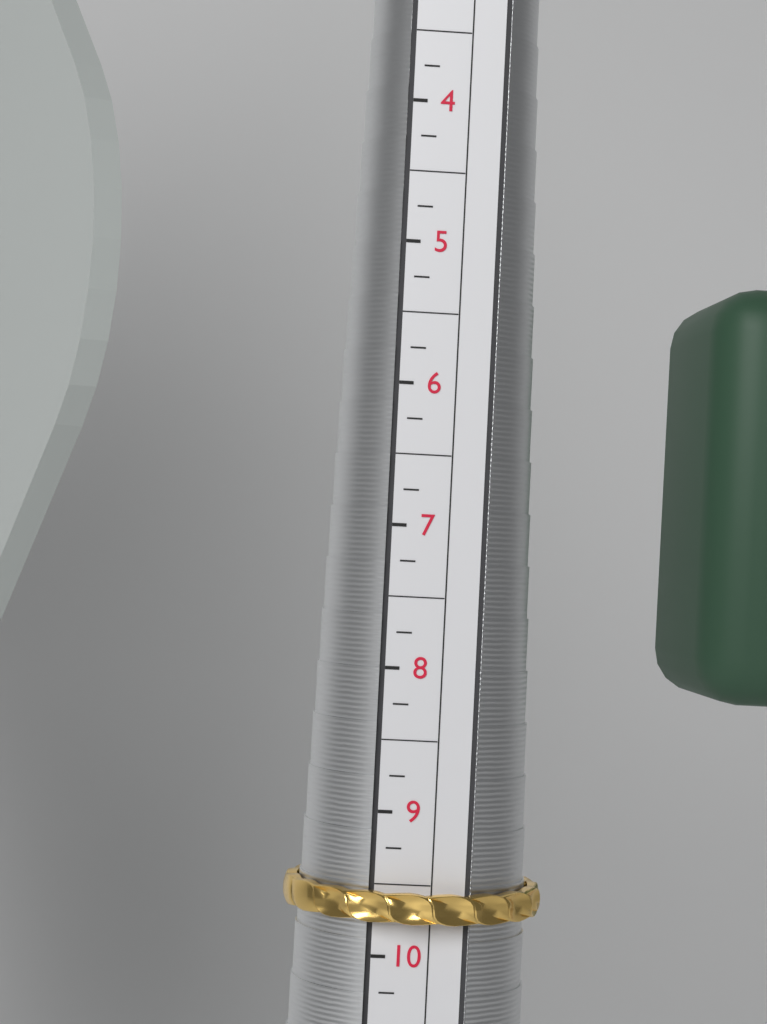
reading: 9.75 (no unit)
